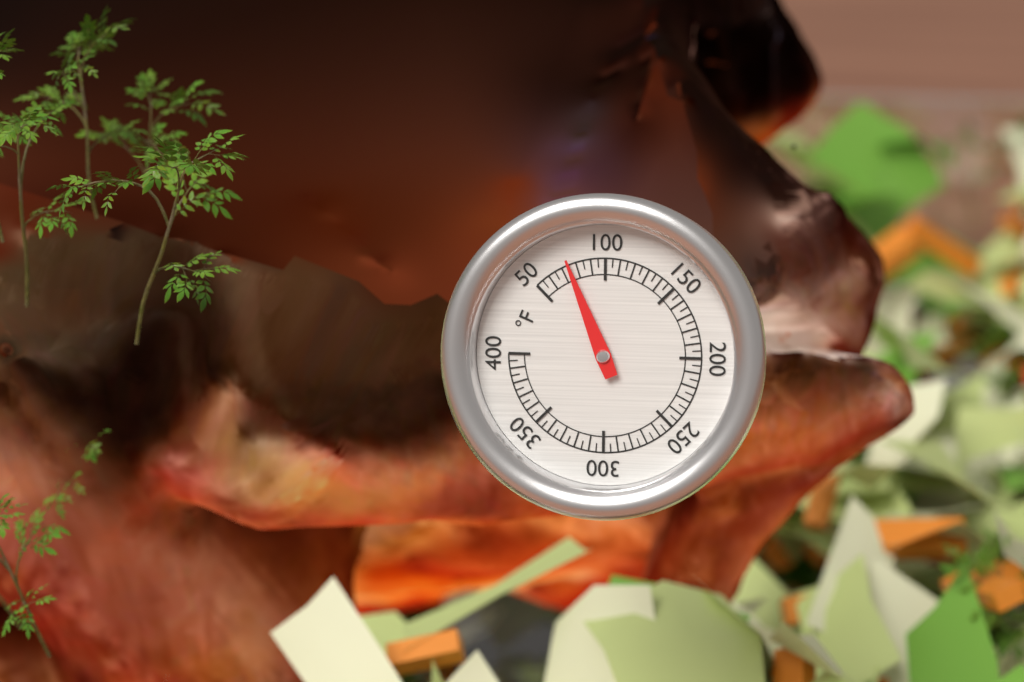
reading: 75 °F
